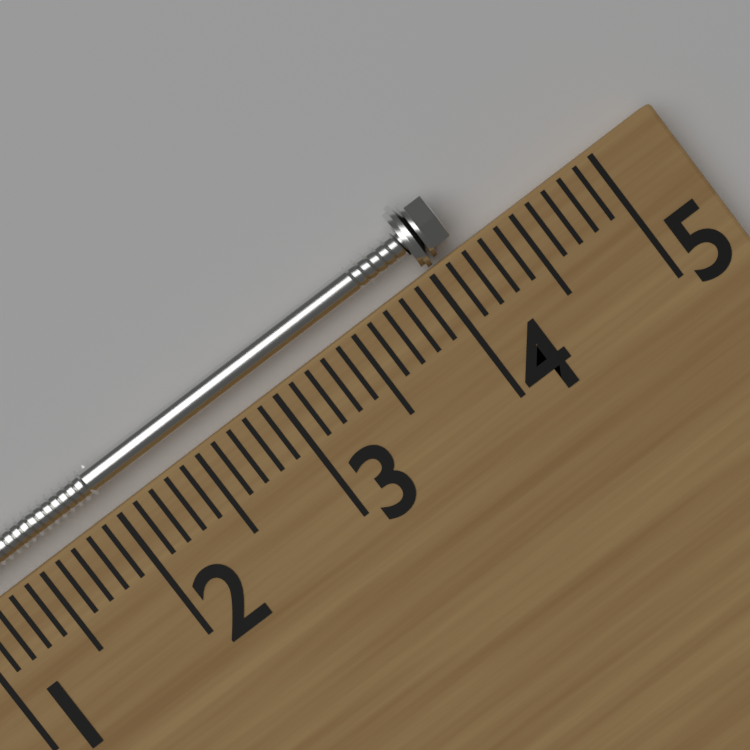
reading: 4.2 cm
